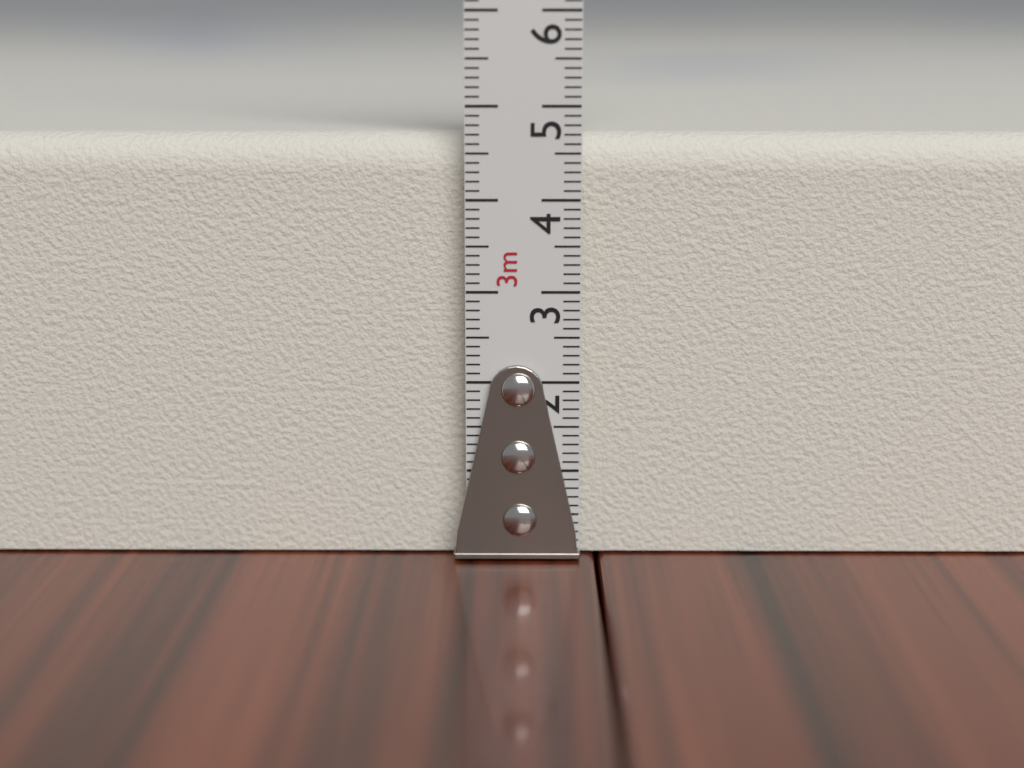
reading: 4.7 cm
